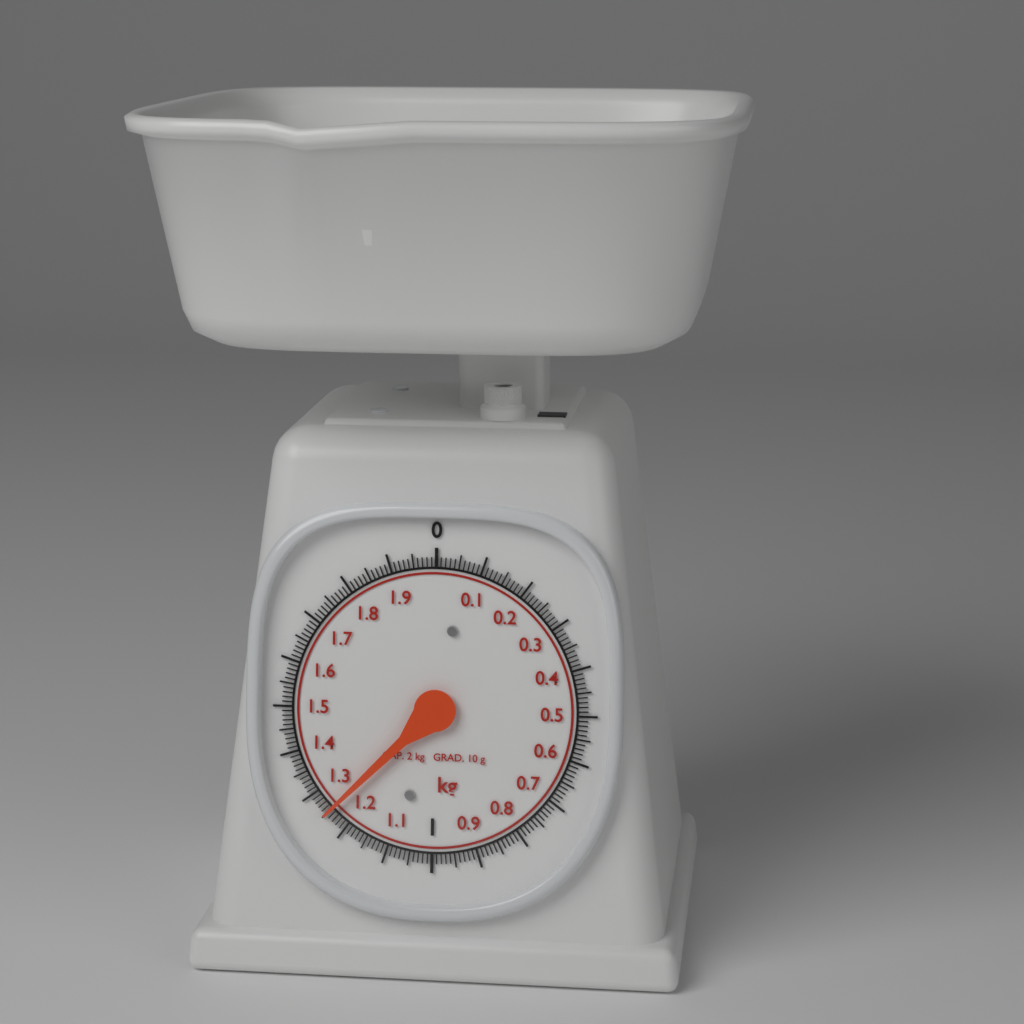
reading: 1.25 kg
